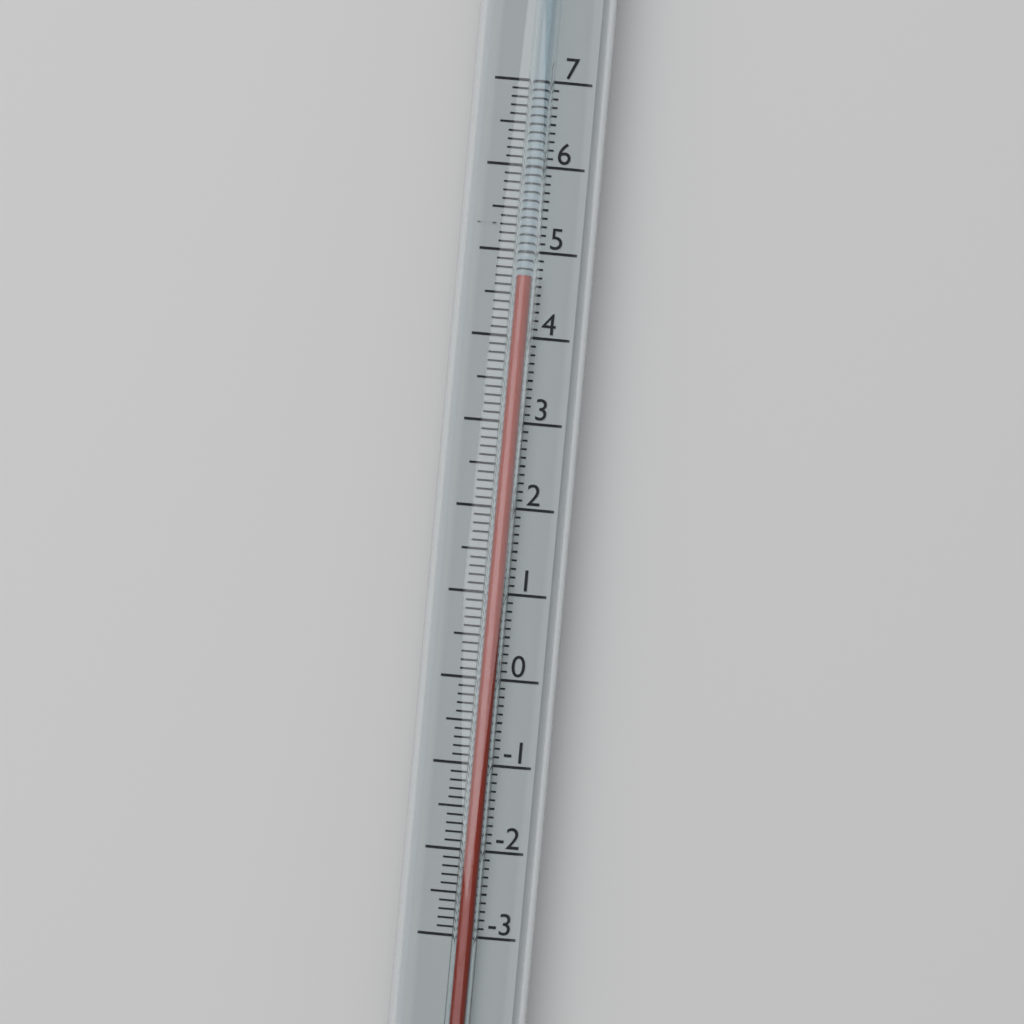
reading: 4.7 (no unit)
